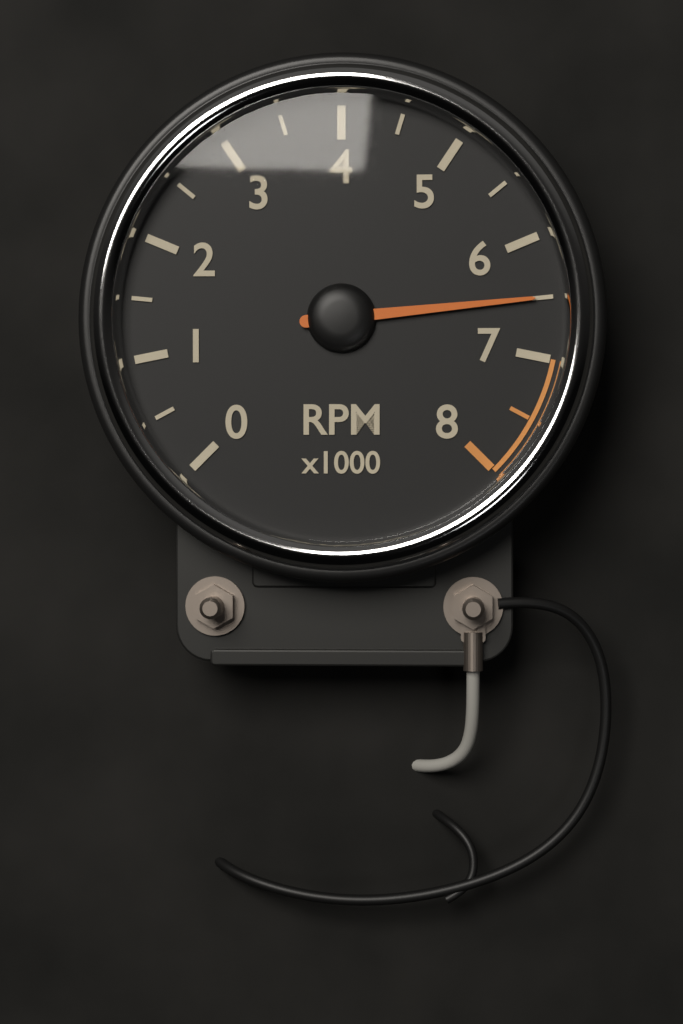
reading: 6500 RPM
